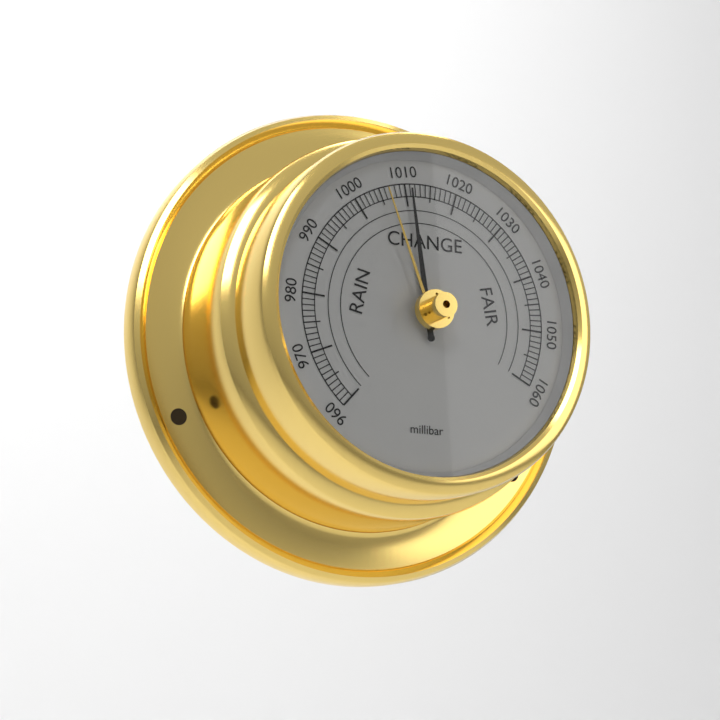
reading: 1011 millibar
